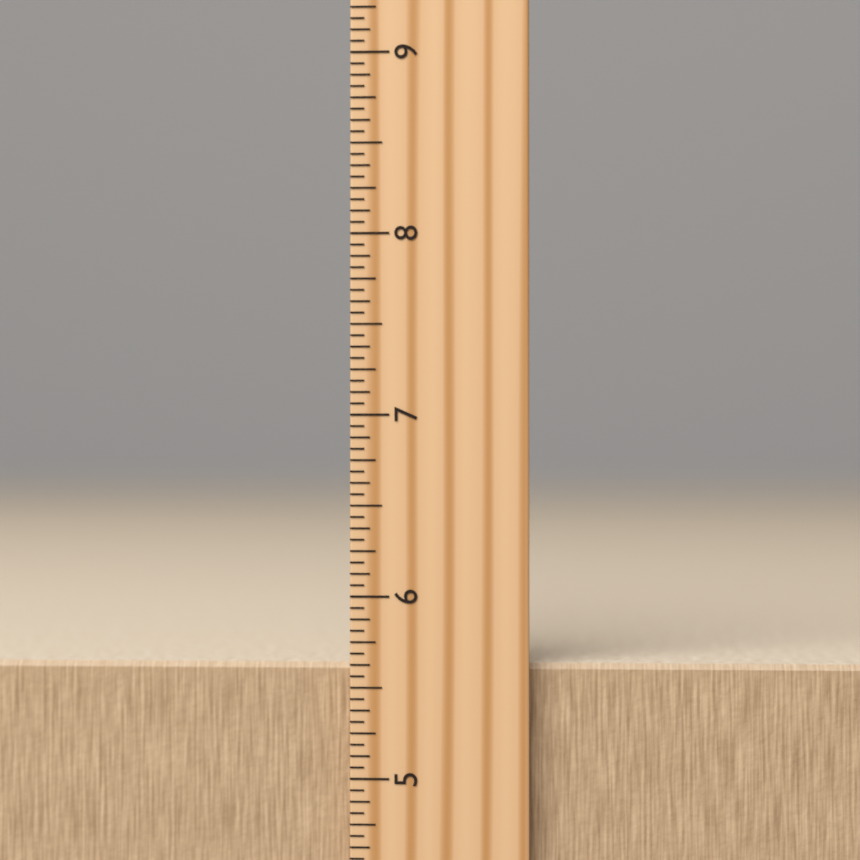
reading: 5.6250 inch
